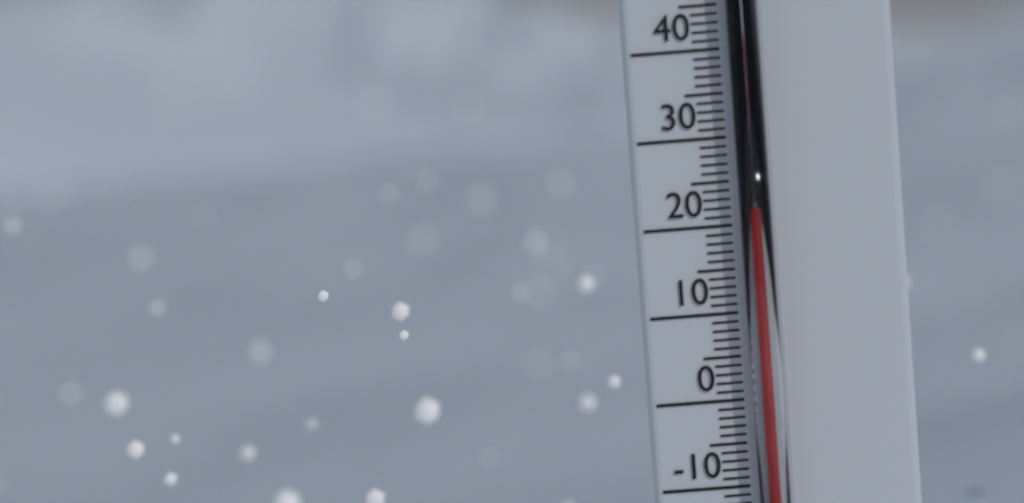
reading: 21 °C
